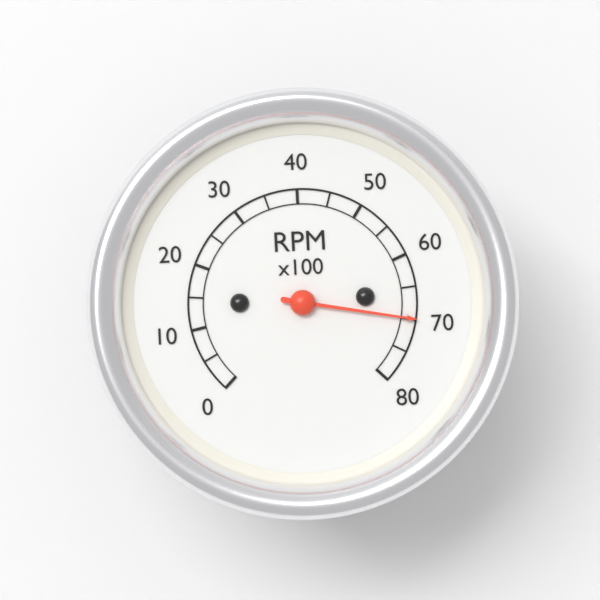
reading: 70 RPM x100
